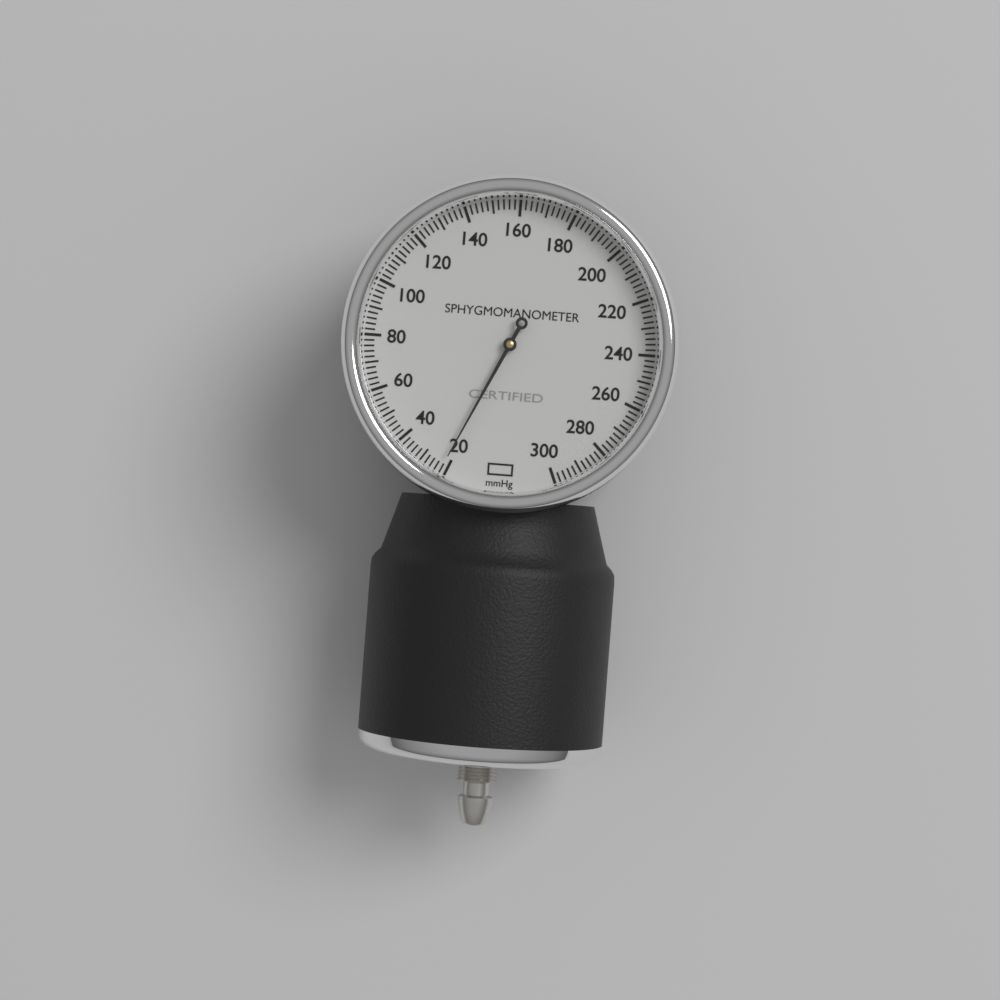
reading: 22 mmHg
